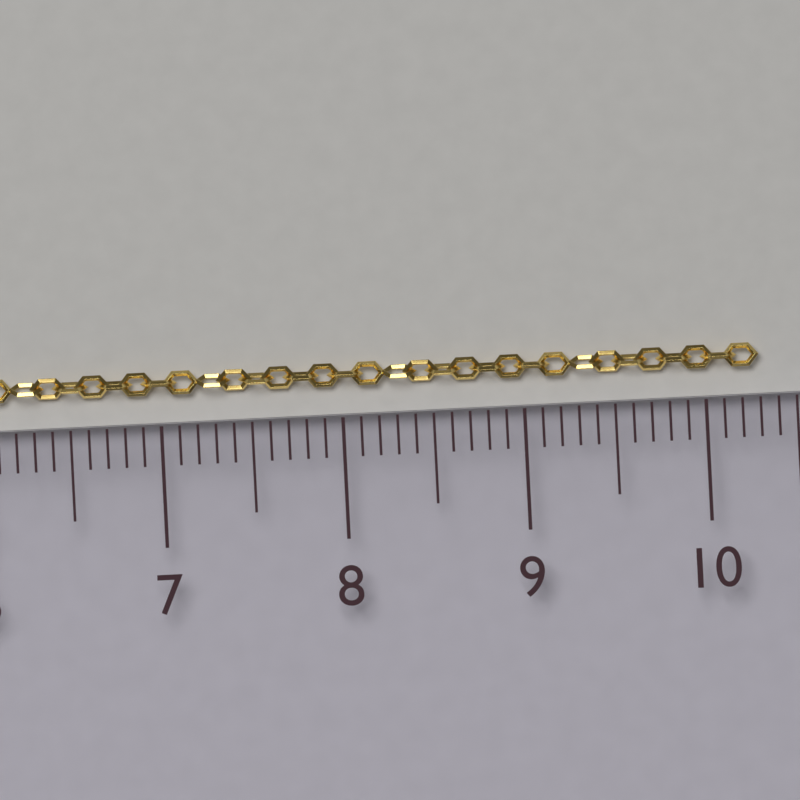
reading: 10.3 cm
